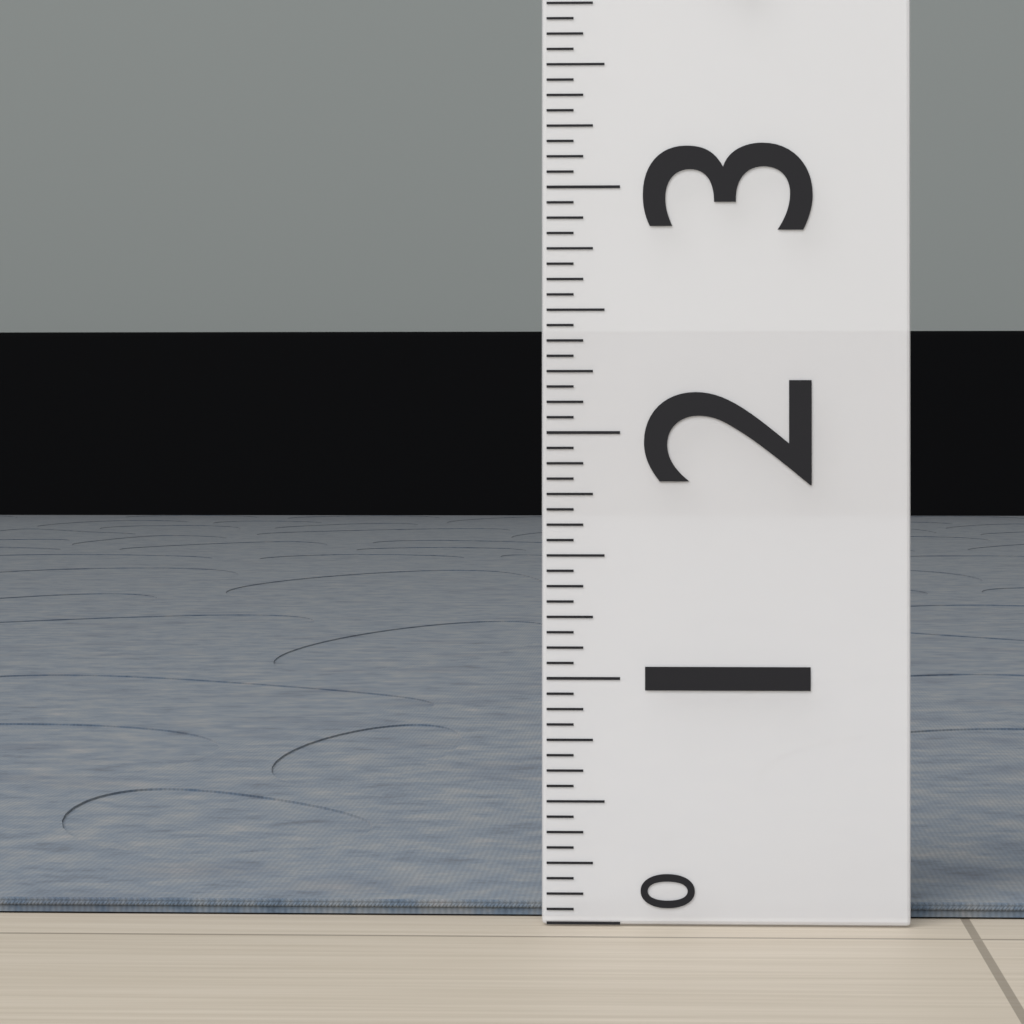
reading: 0.0625 (no unit)
